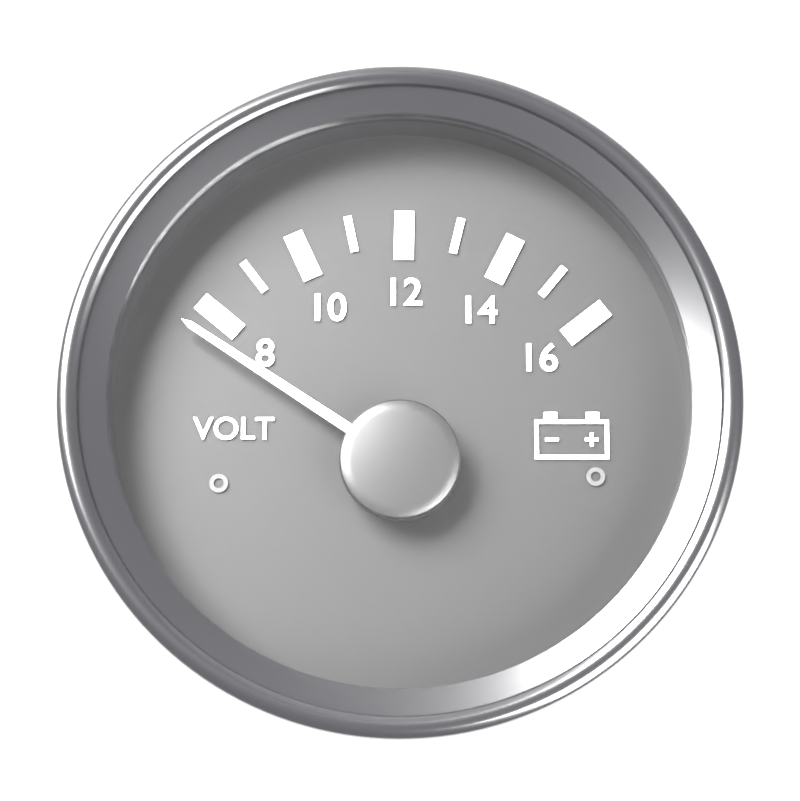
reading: 7.5 V
